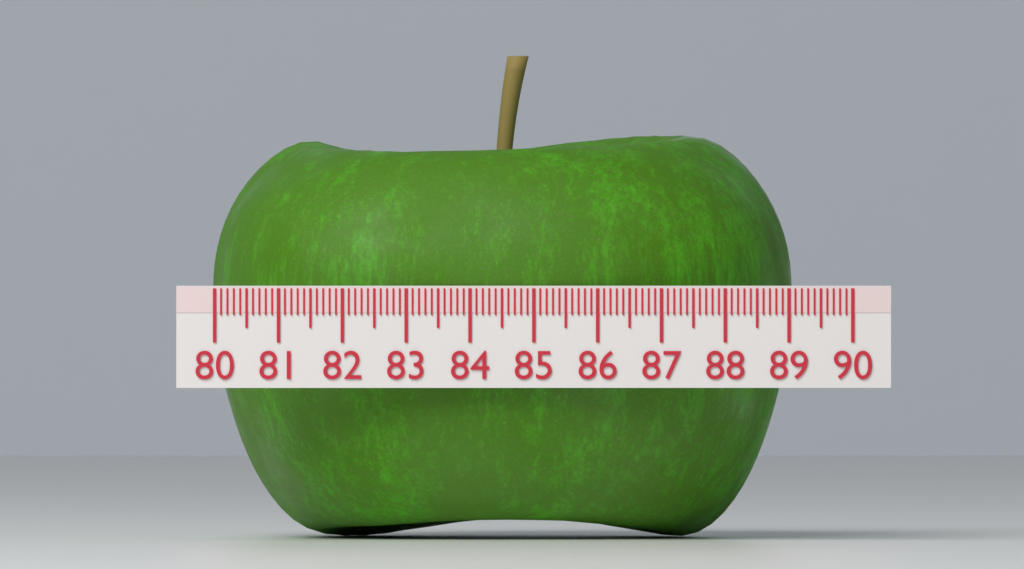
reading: 89.2 (no unit)
